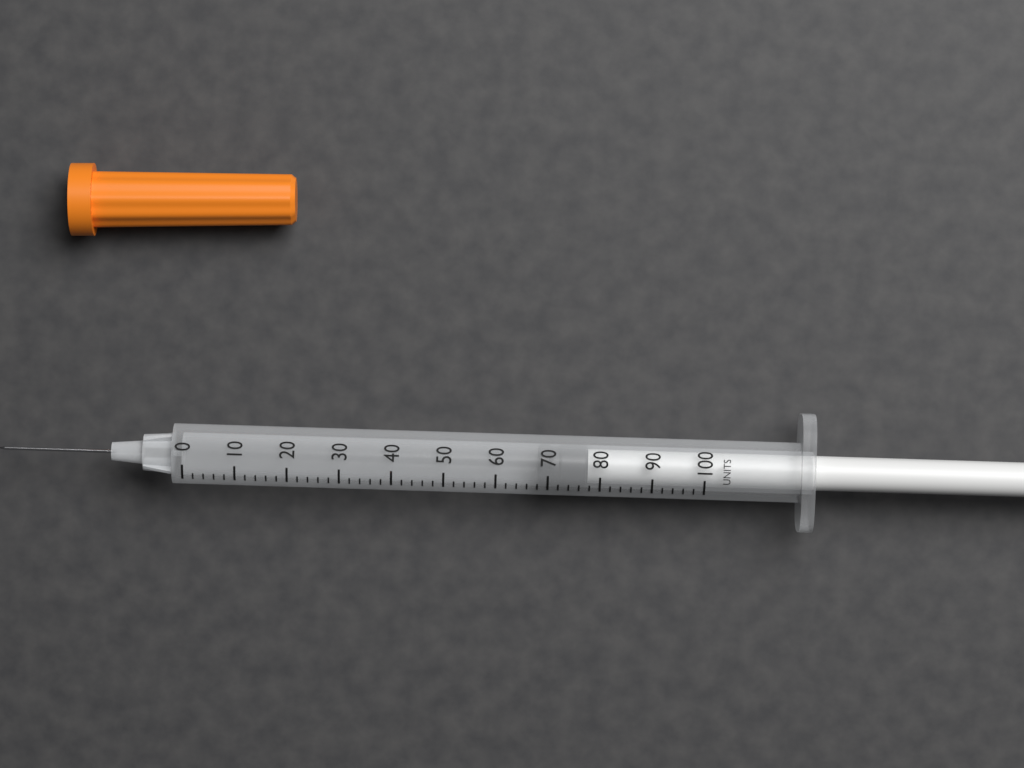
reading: 68 units
